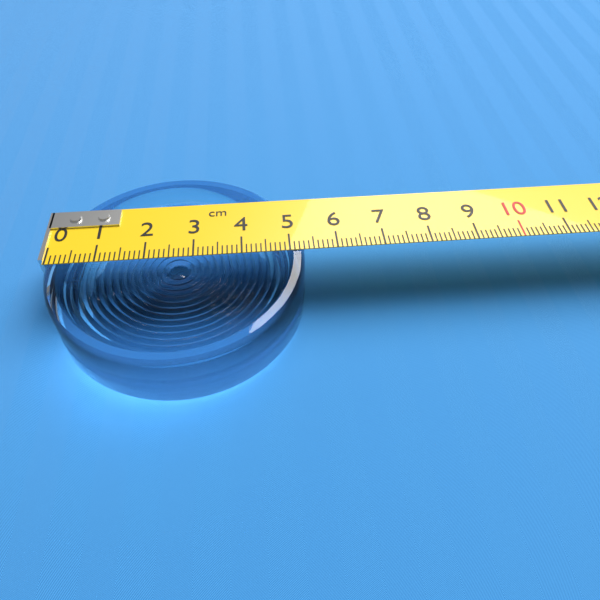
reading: 5.3 cm
